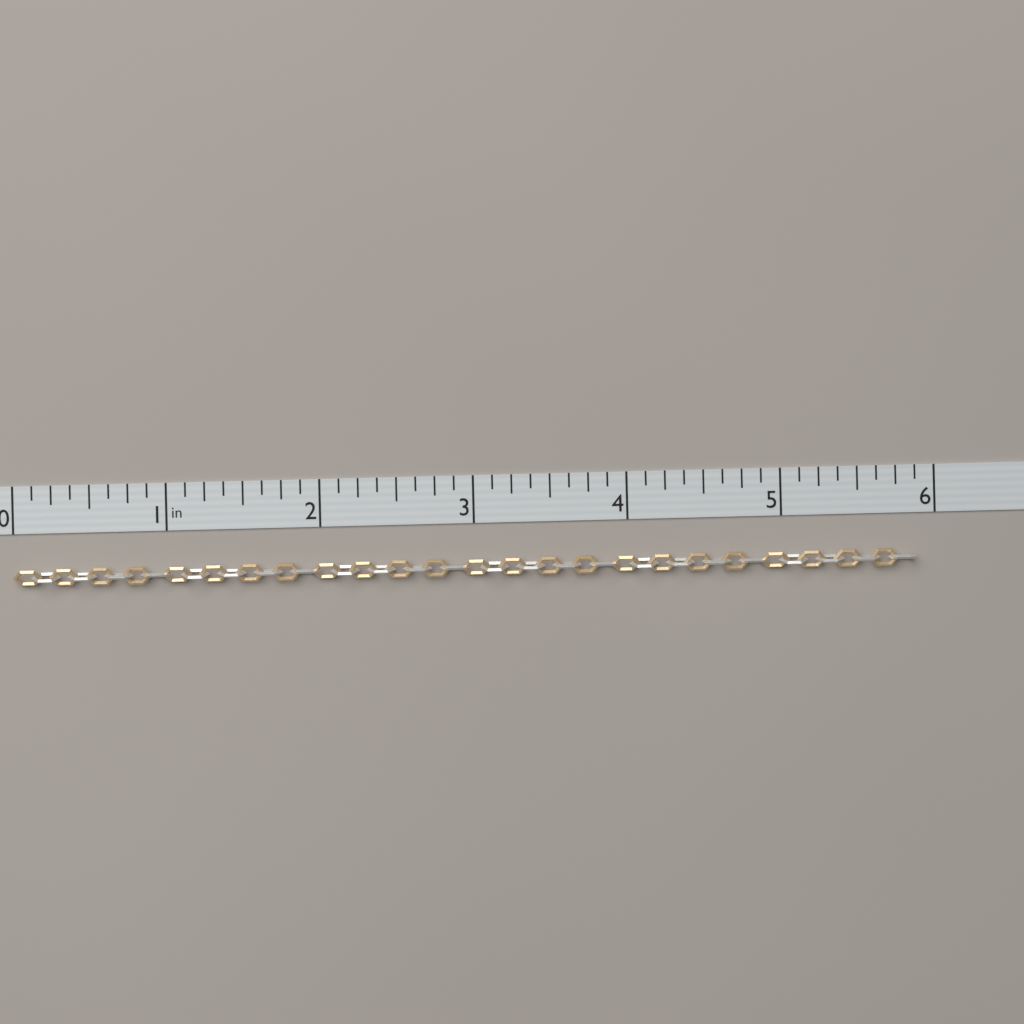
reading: 5.875 in
